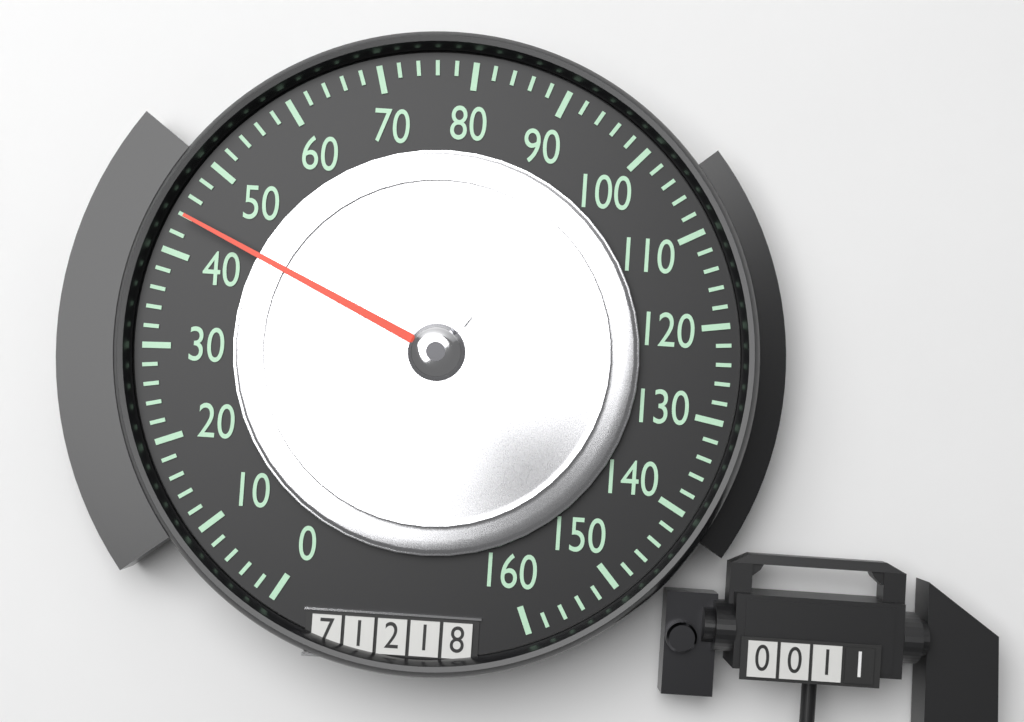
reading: 44 (no unit)
